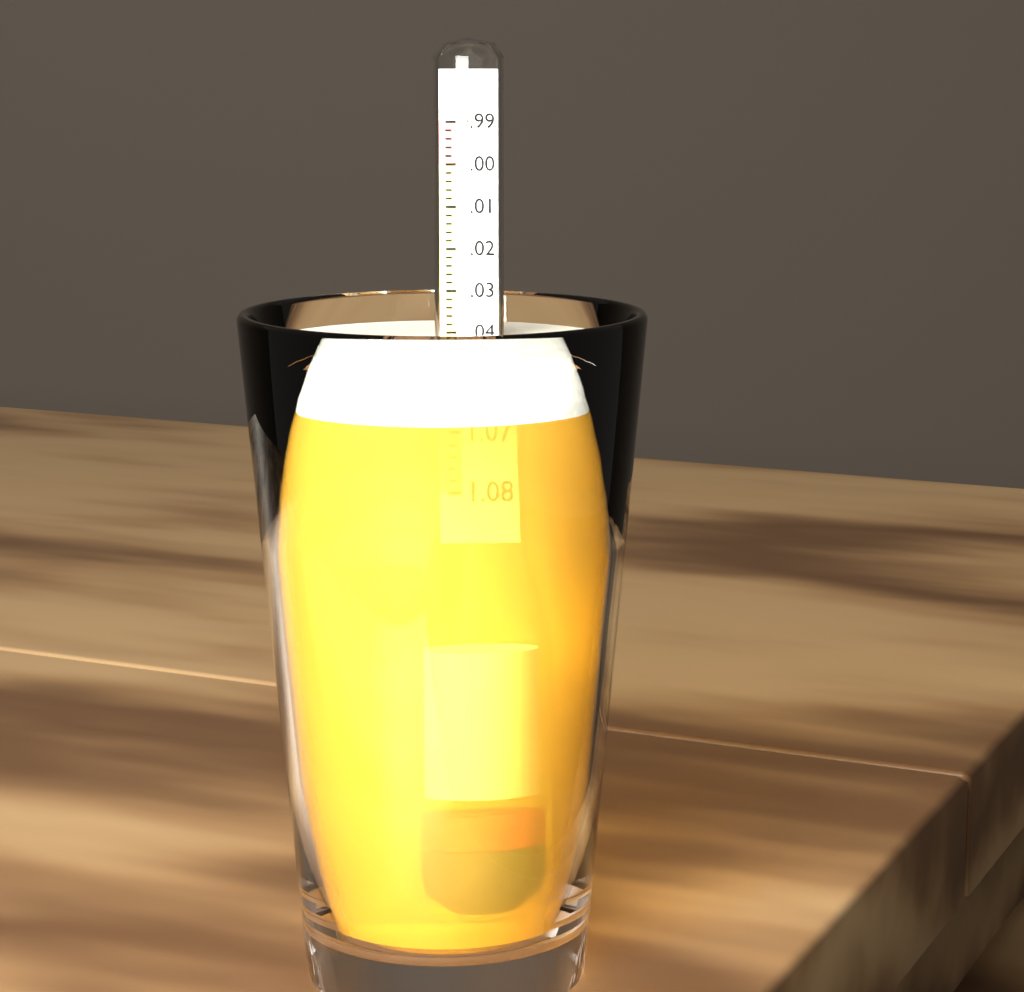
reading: 1.042 (no unit)
